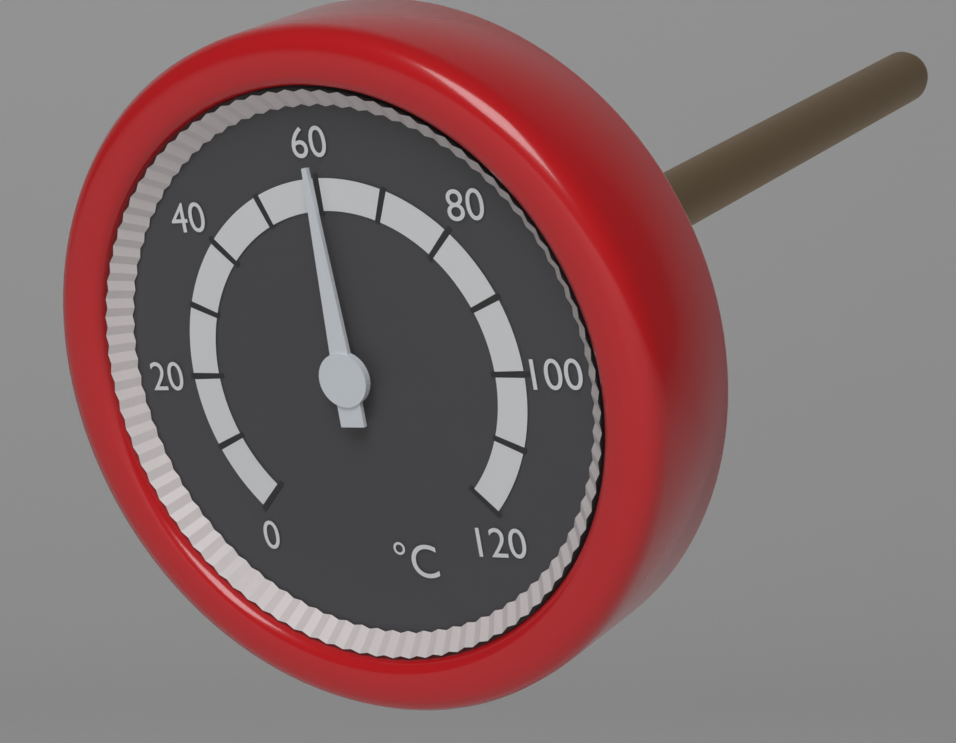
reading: 60 °C
